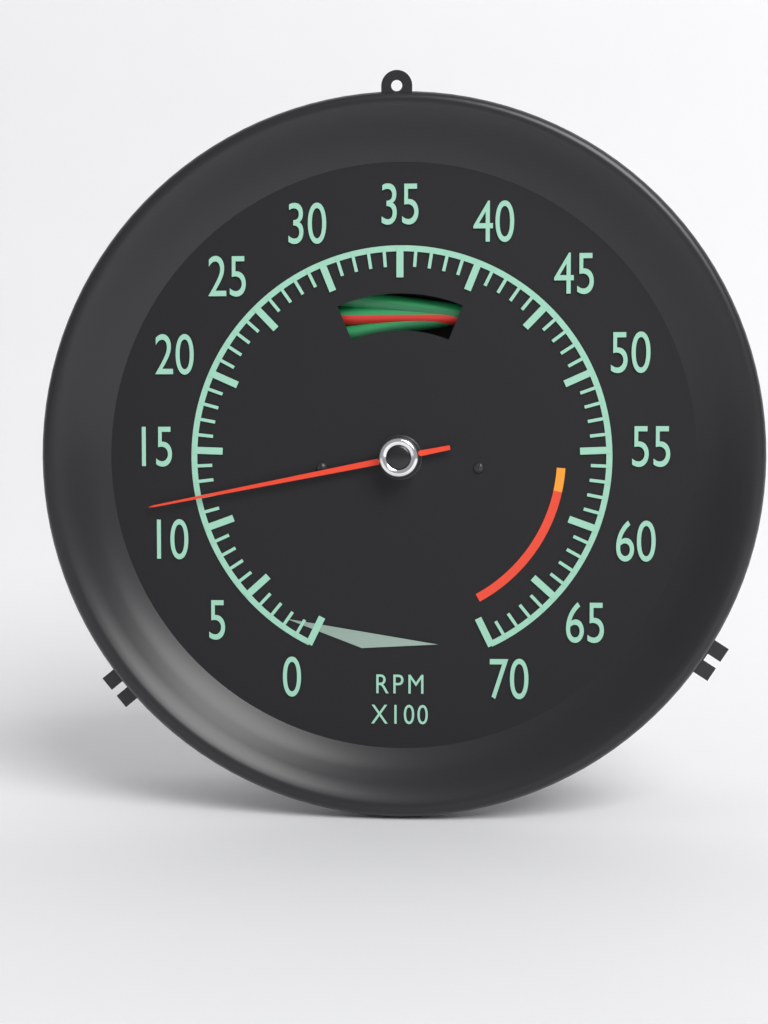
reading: 12 RPM x100
